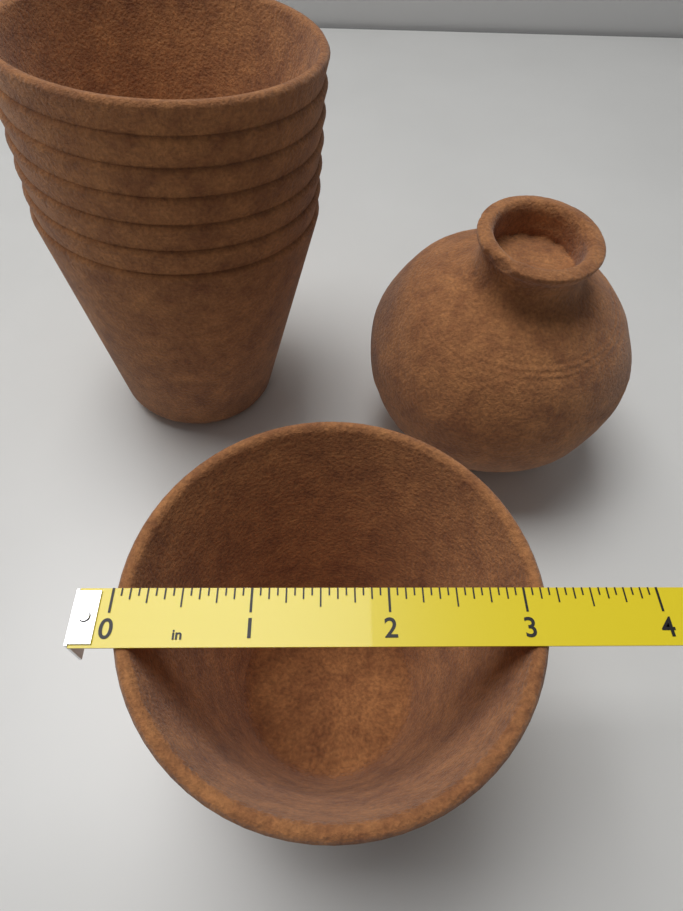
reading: 3.1875 in
